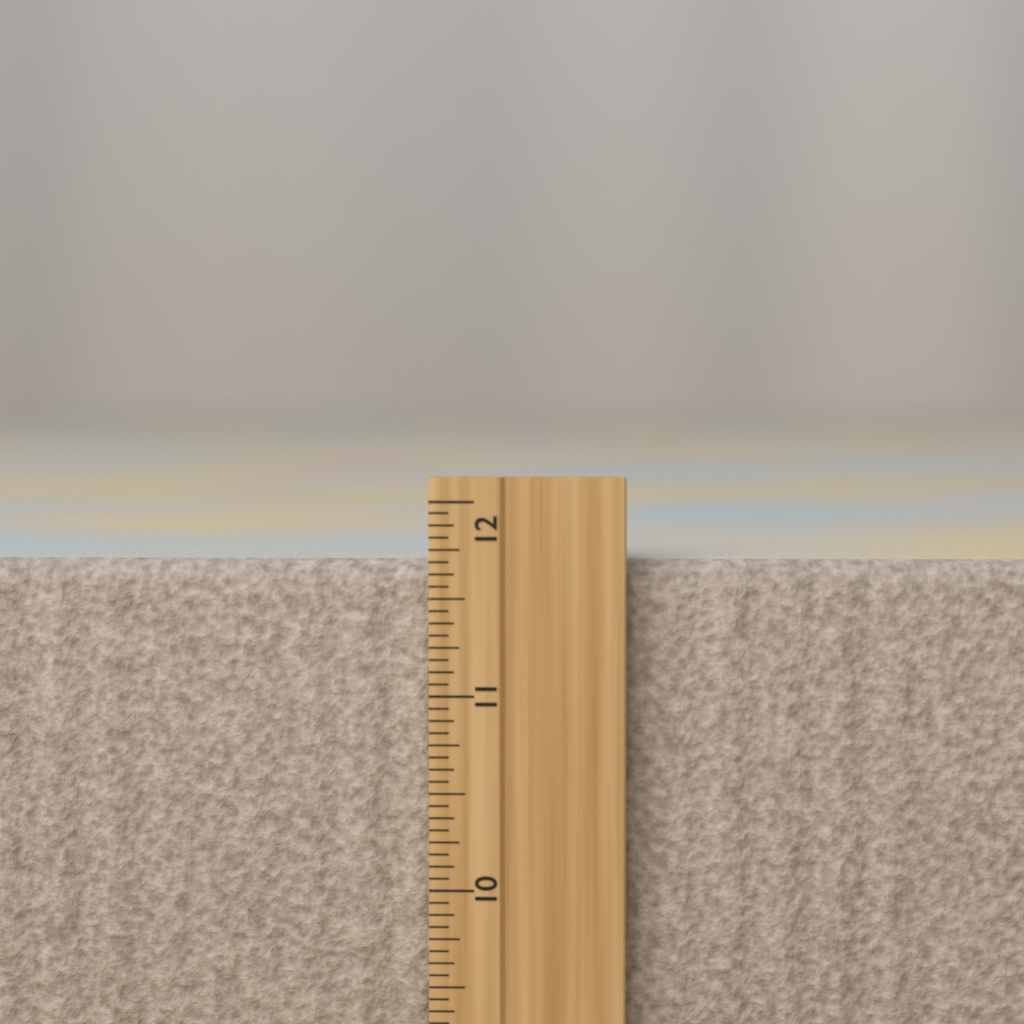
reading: 11.6875 inch
